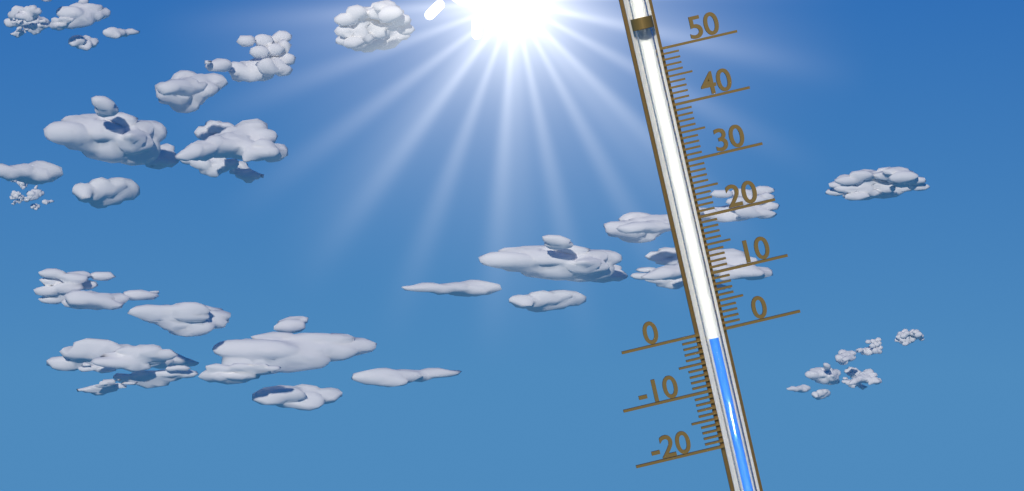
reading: -1 (no unit)
